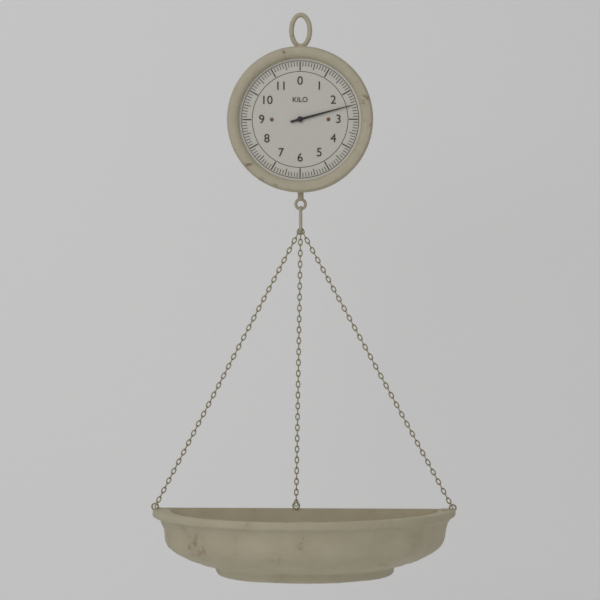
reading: 2.5 kg
